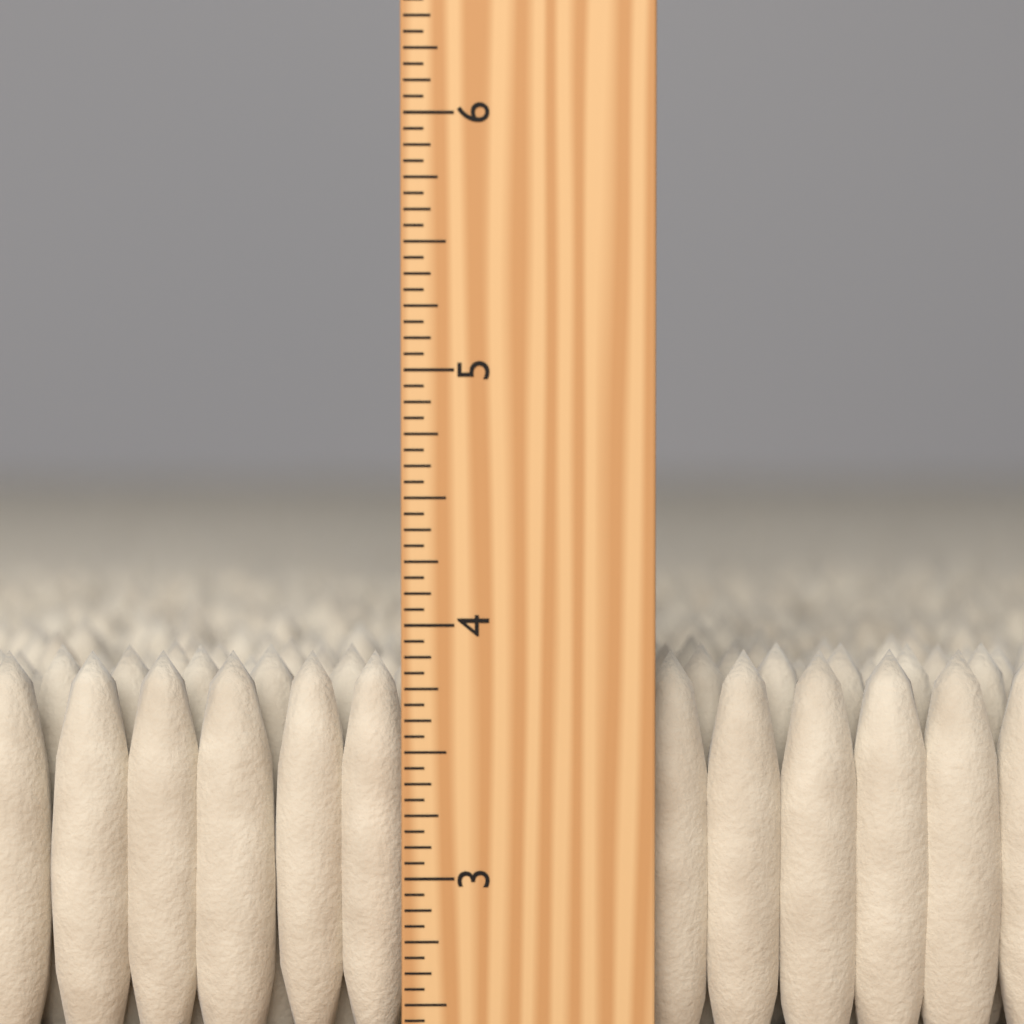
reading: 3.8750 inch
